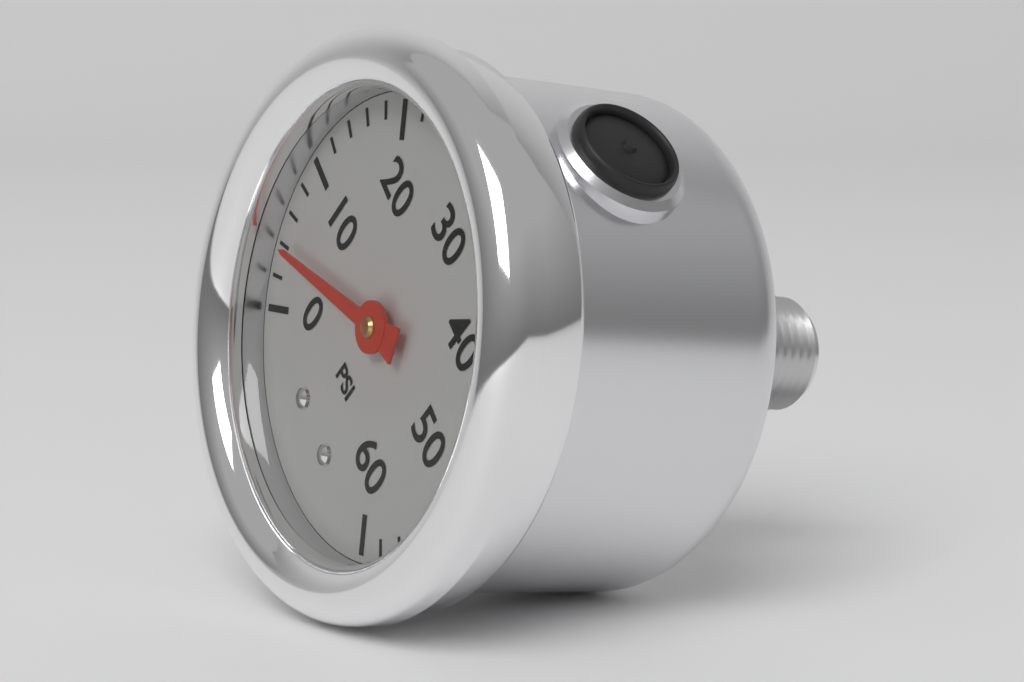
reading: 4 psi
